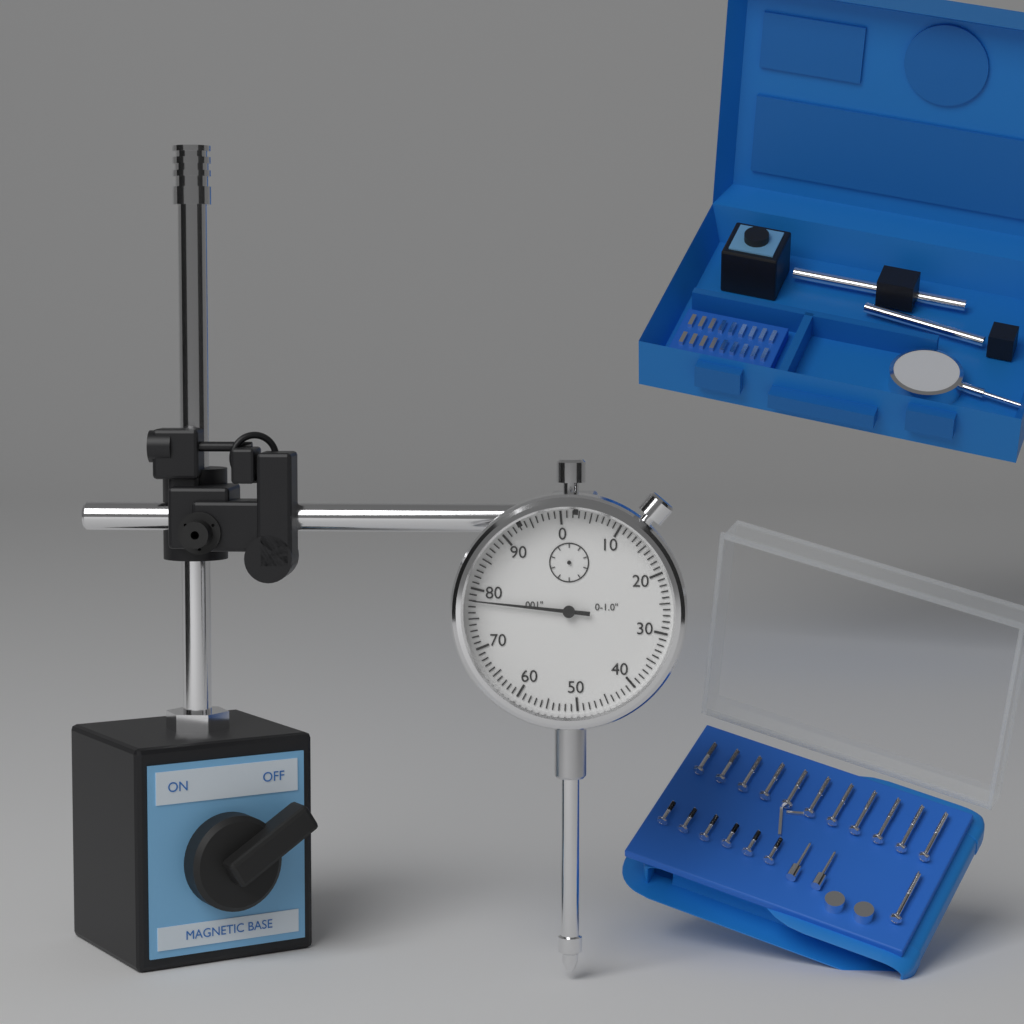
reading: 0.078 in
